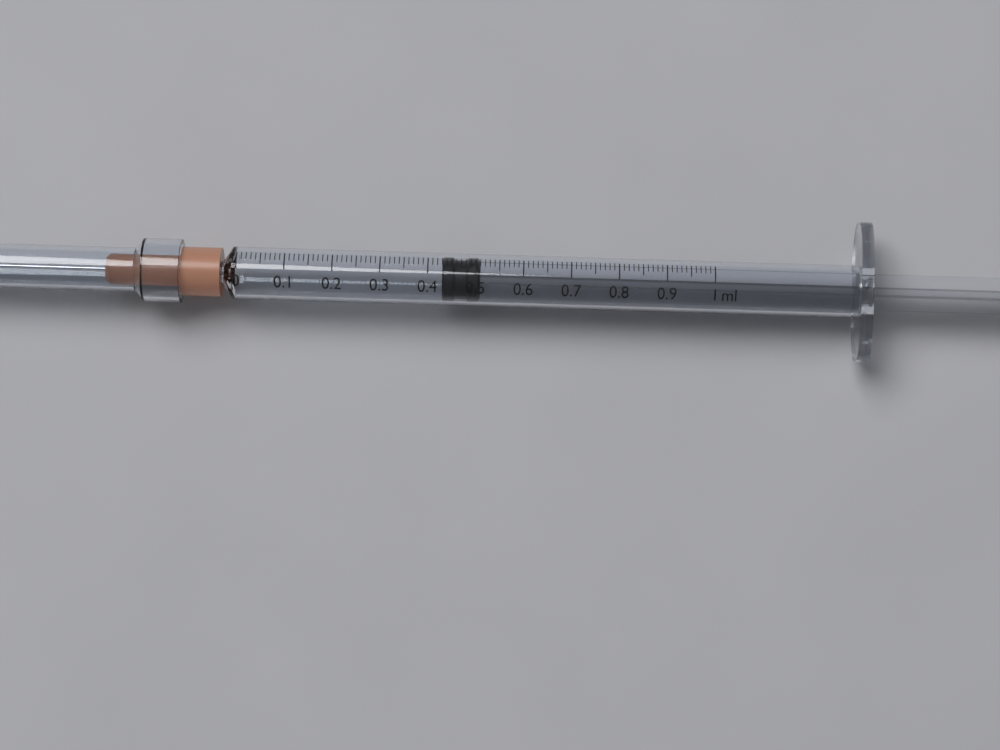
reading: 0.43 ml
